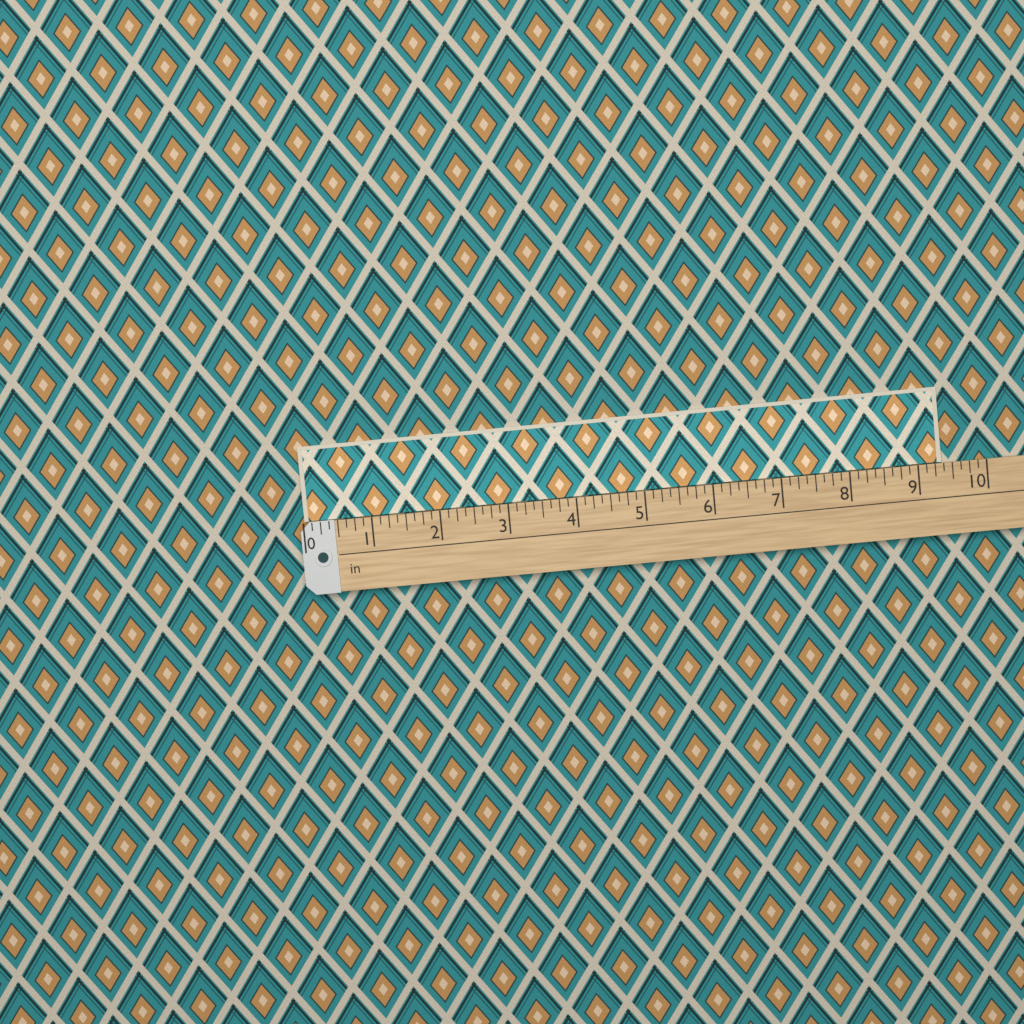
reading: 9.375 in
